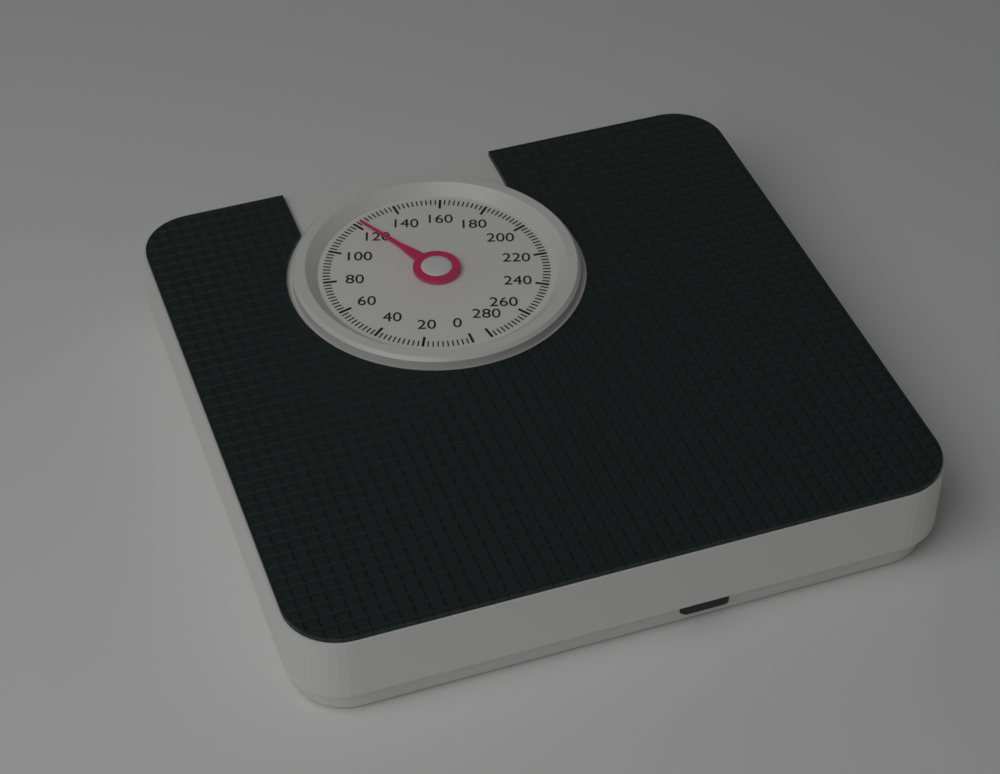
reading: 122 (no unit)
